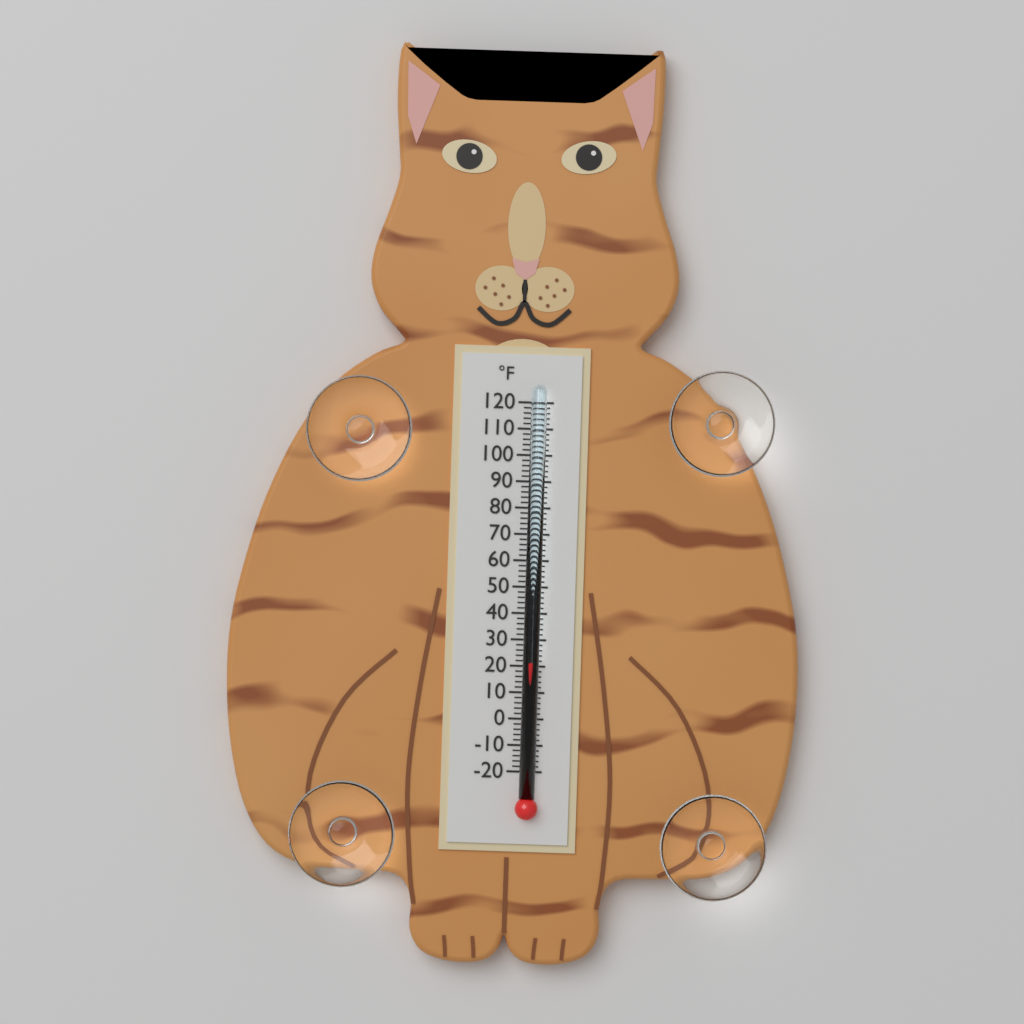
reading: 22 °F
